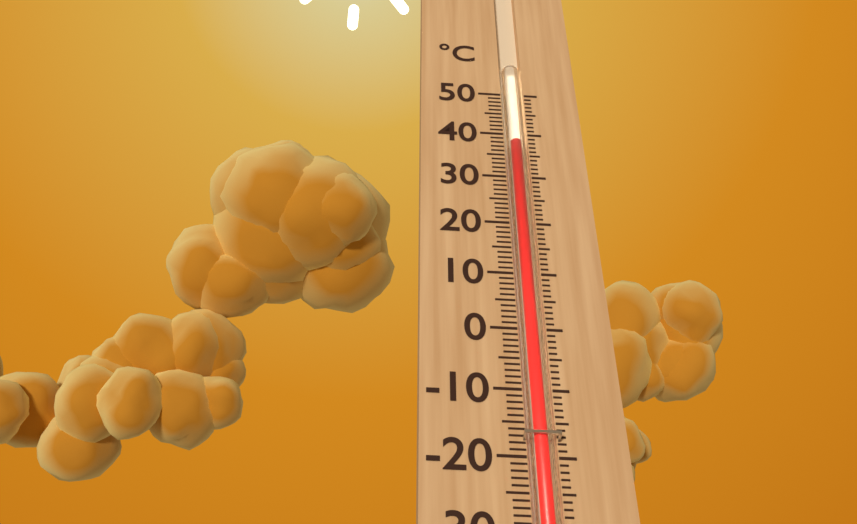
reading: 38 °C
